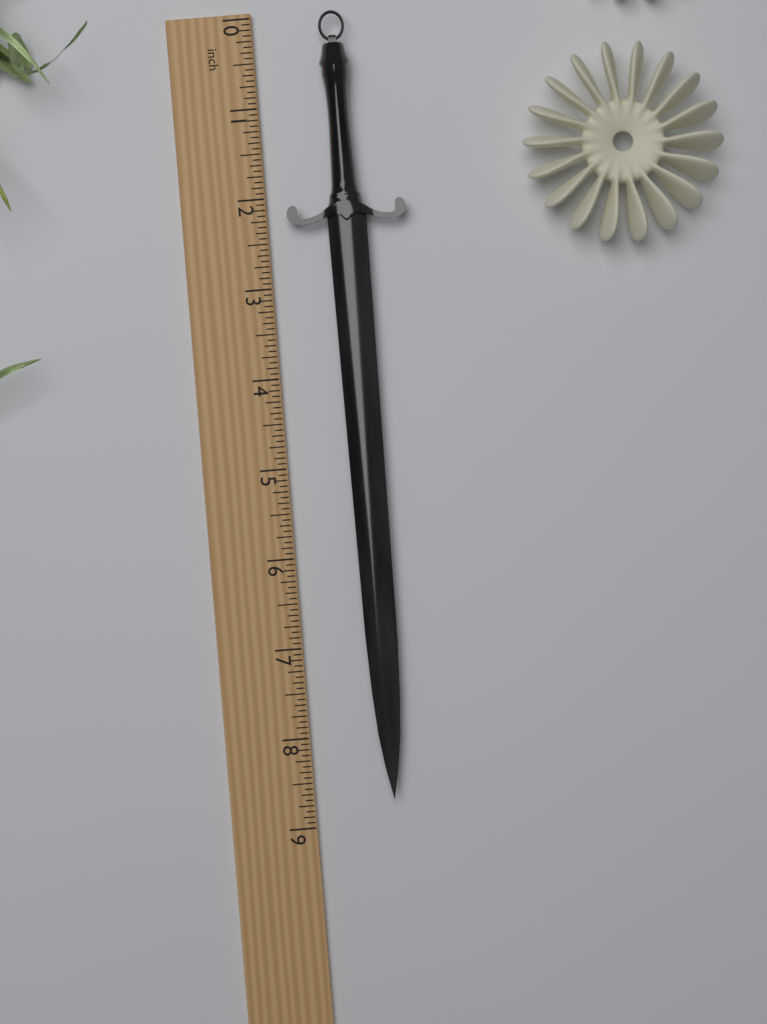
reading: 8.7500 inch
